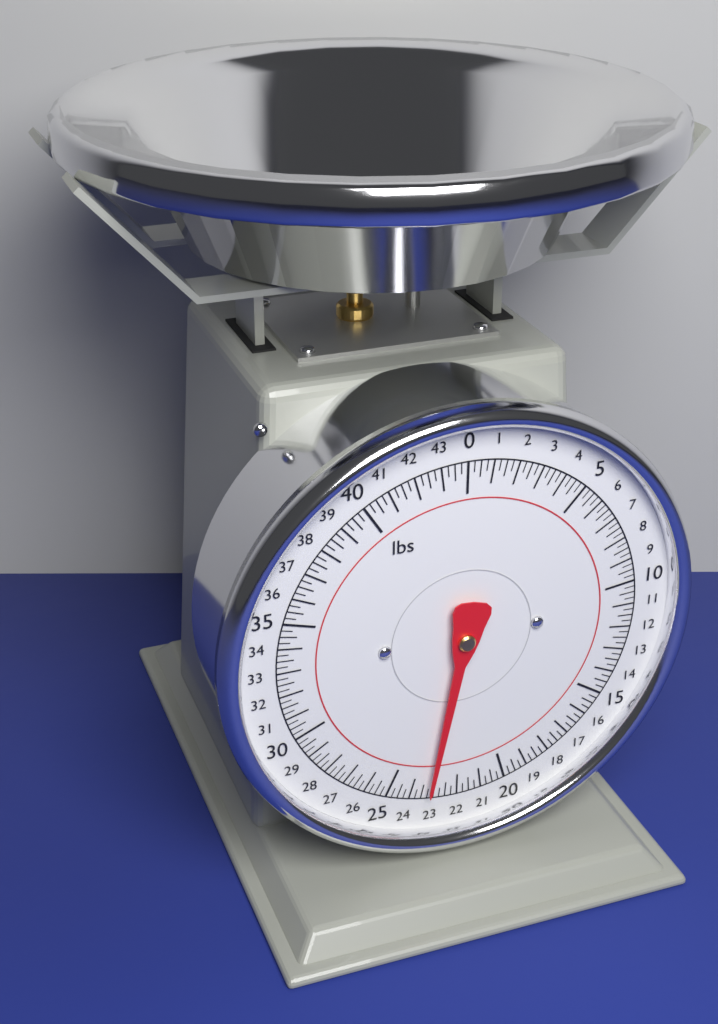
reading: 23.25 lbs
